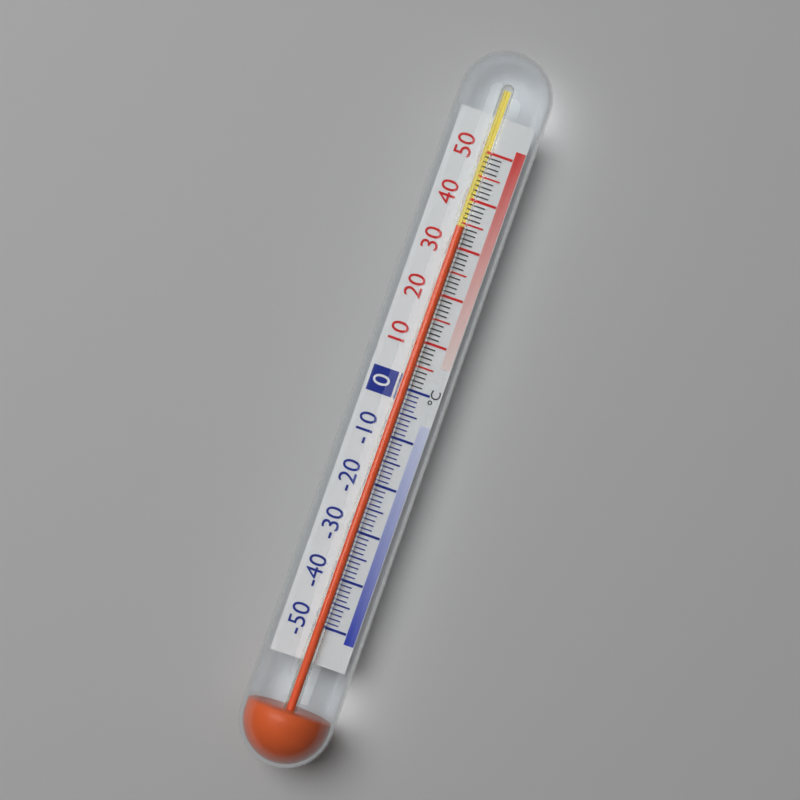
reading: 34 °C
